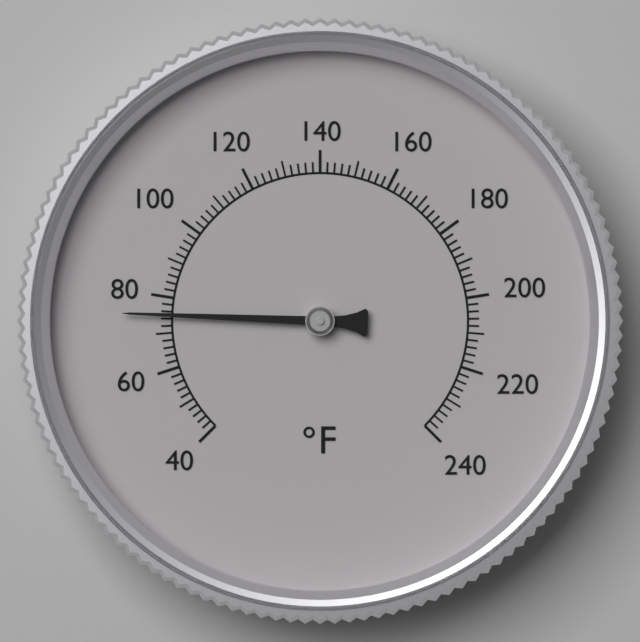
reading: 75 °F
